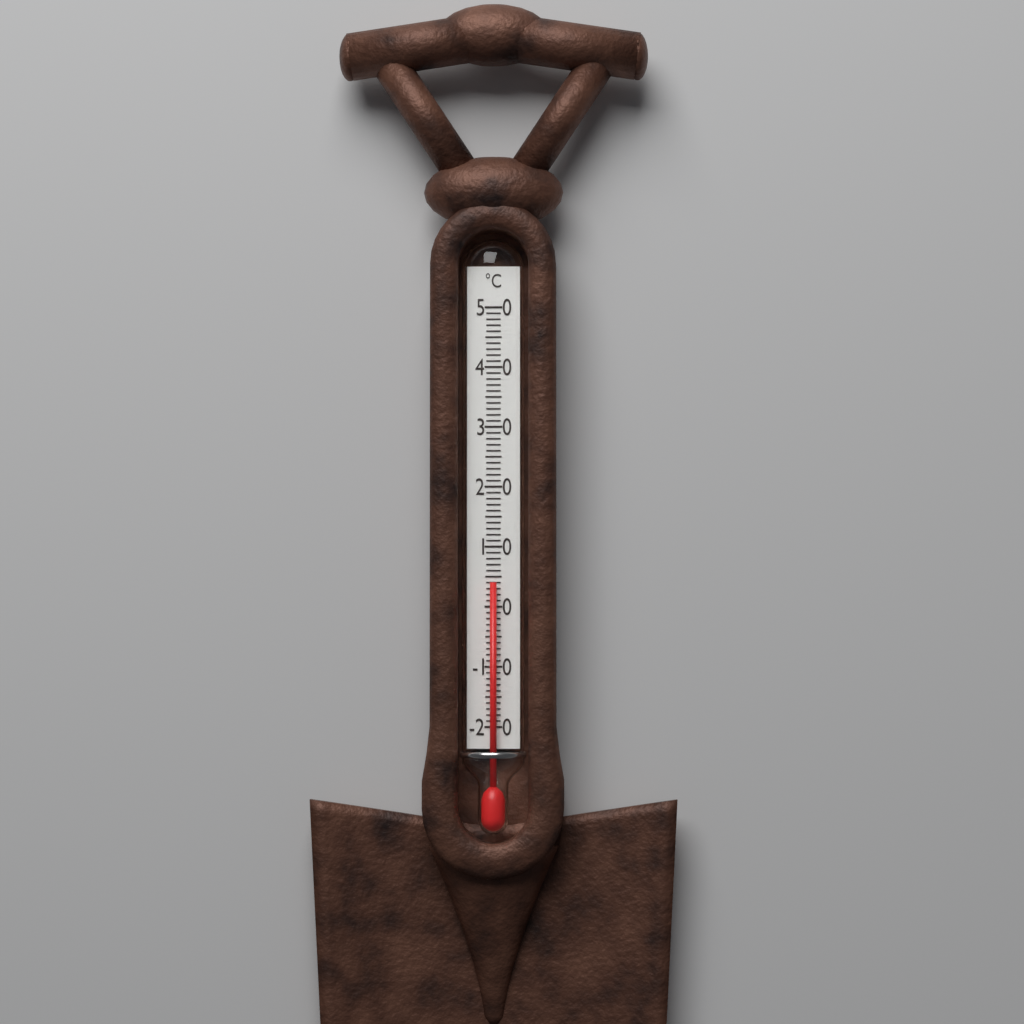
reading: 4 °C
